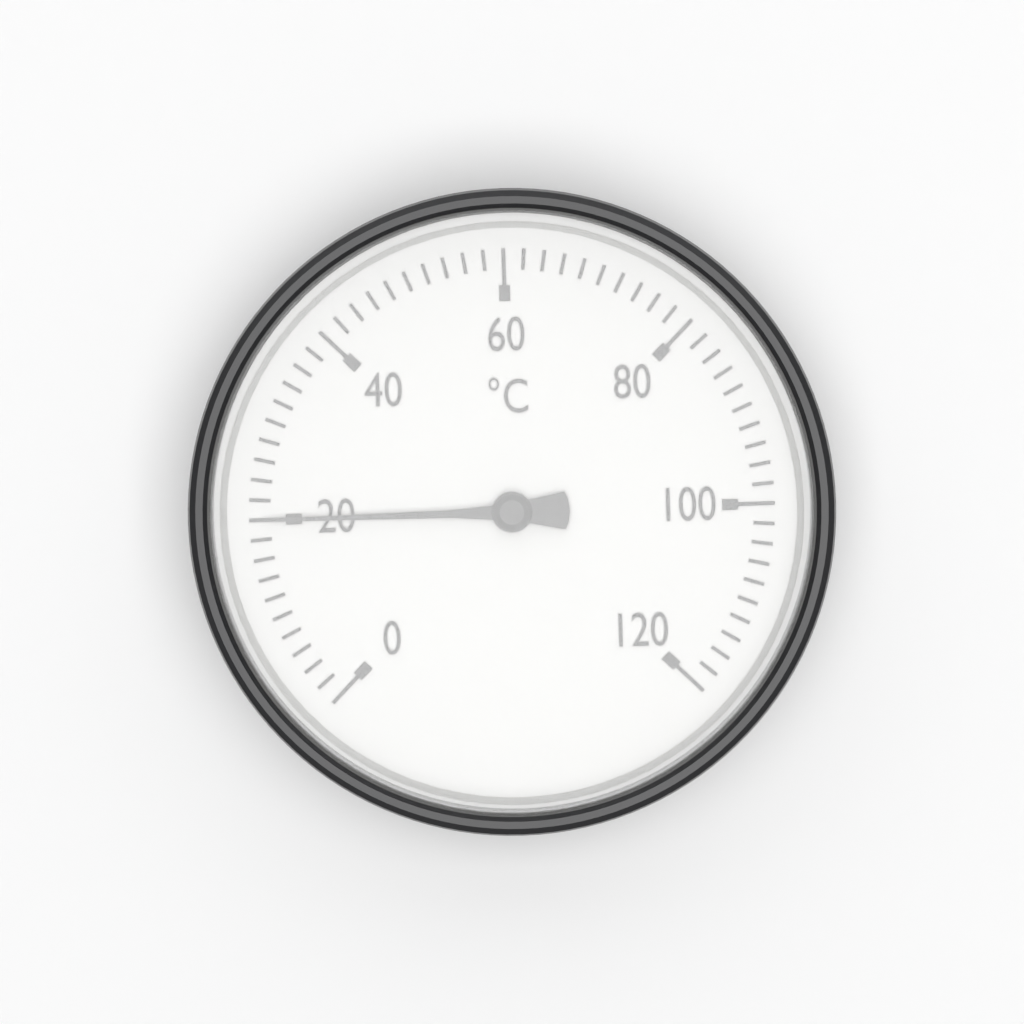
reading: 20 °C
